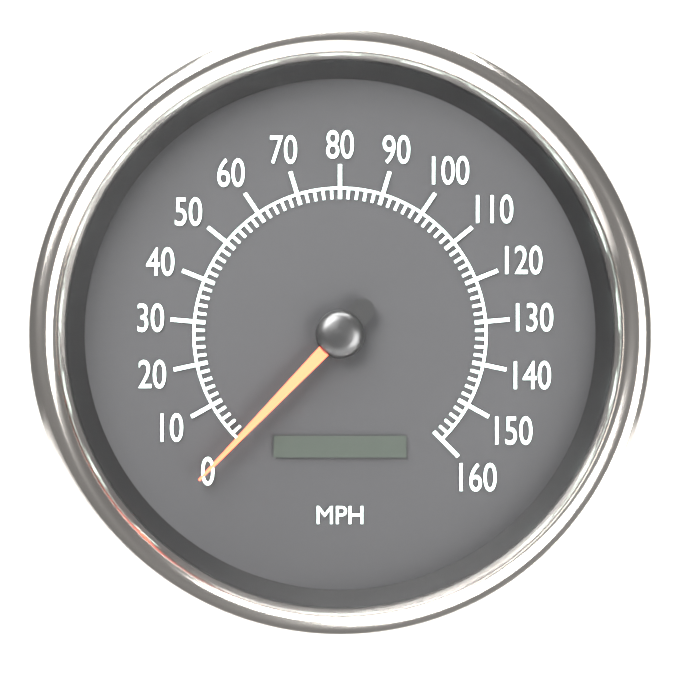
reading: 0 MPH
